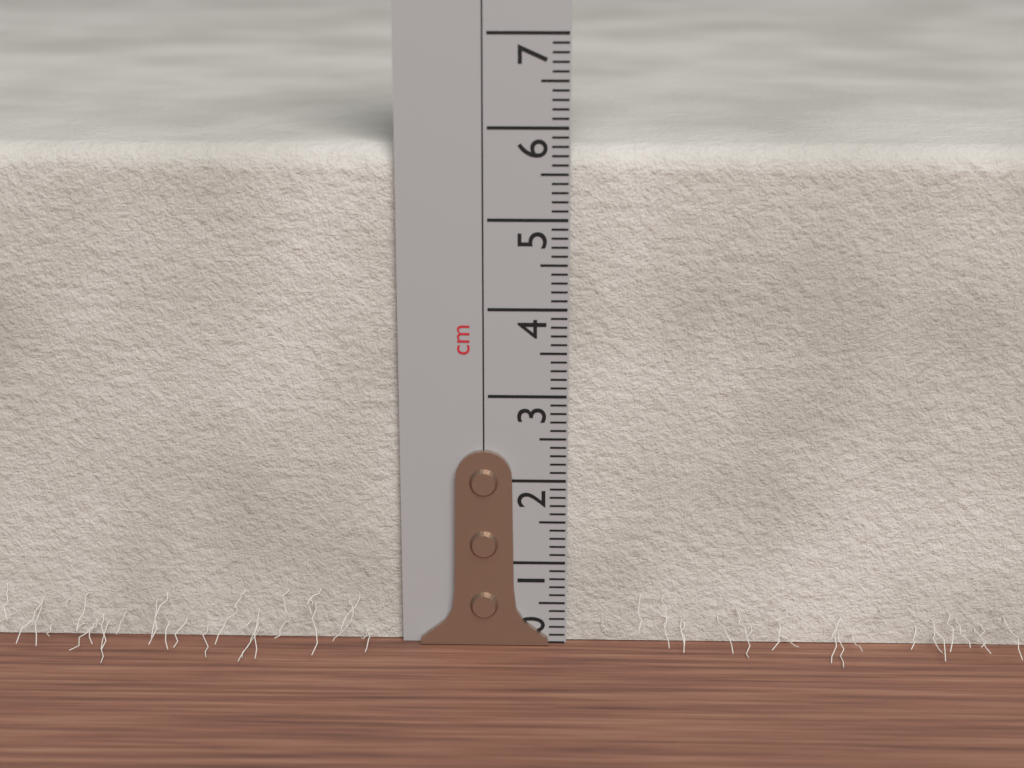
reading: 5.8 cm
